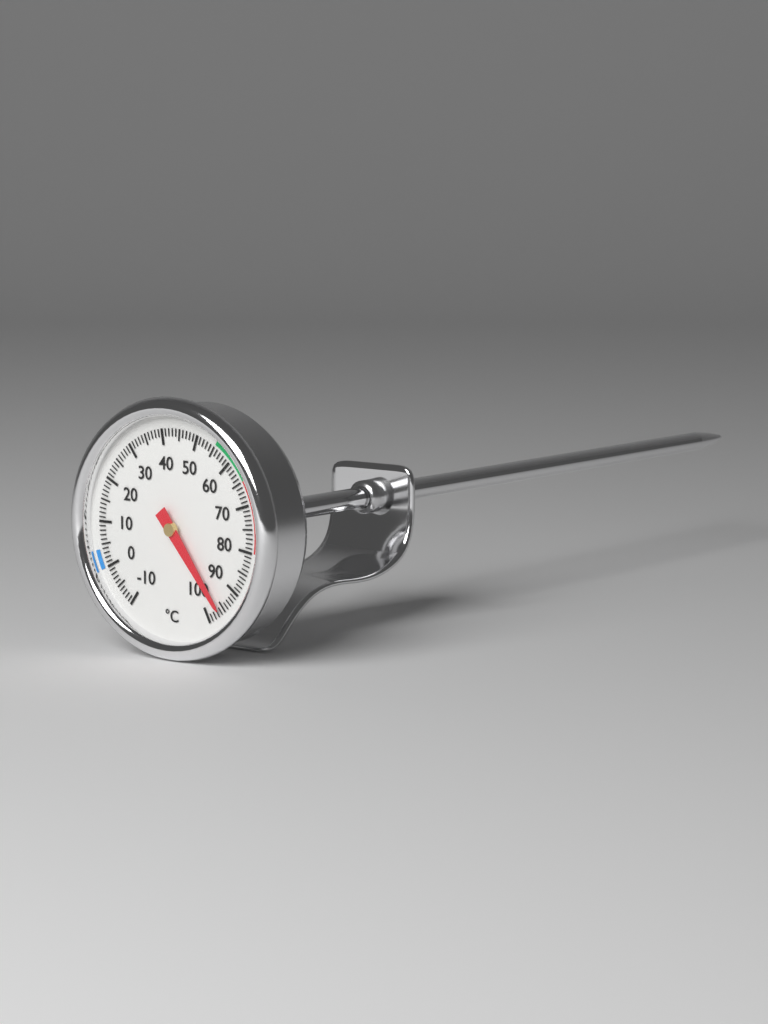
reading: 96 °C
